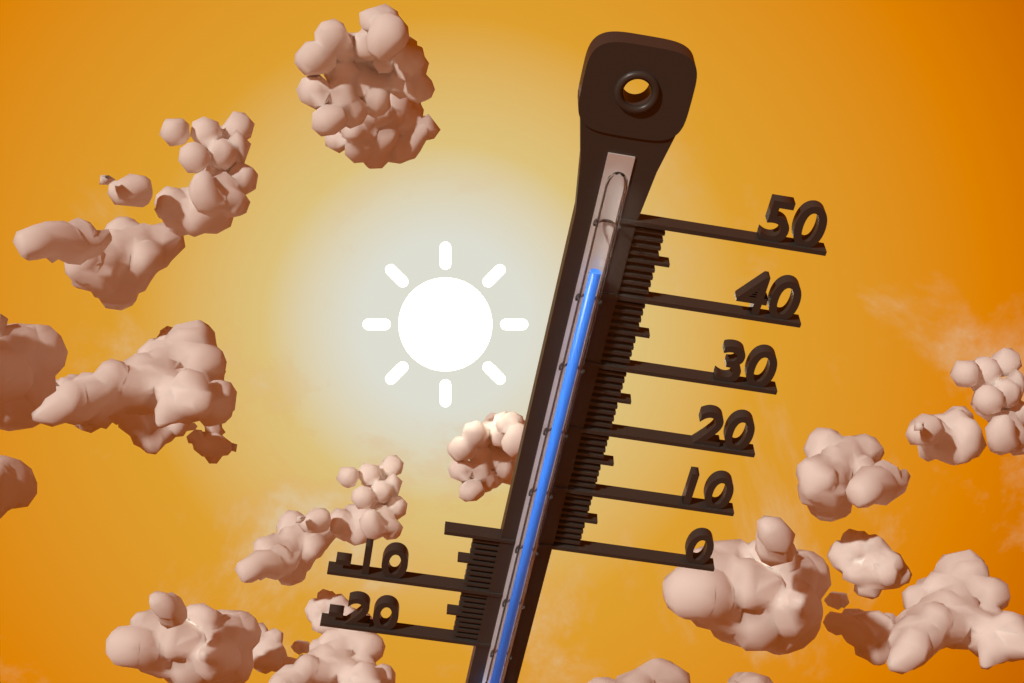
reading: 44 (no unit)
